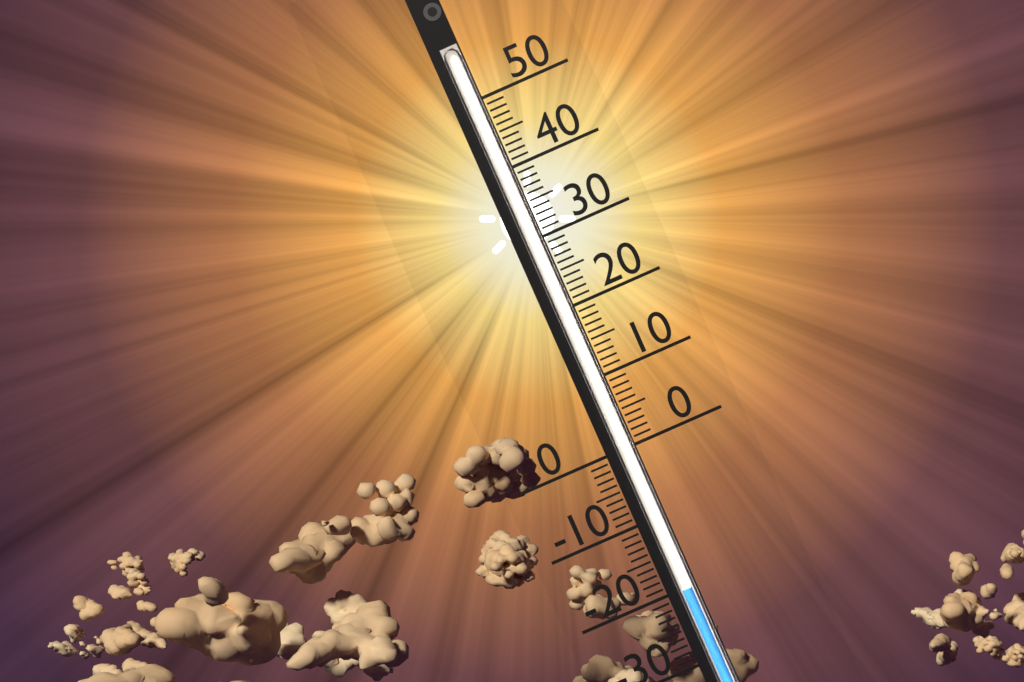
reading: -20 (no unit)
